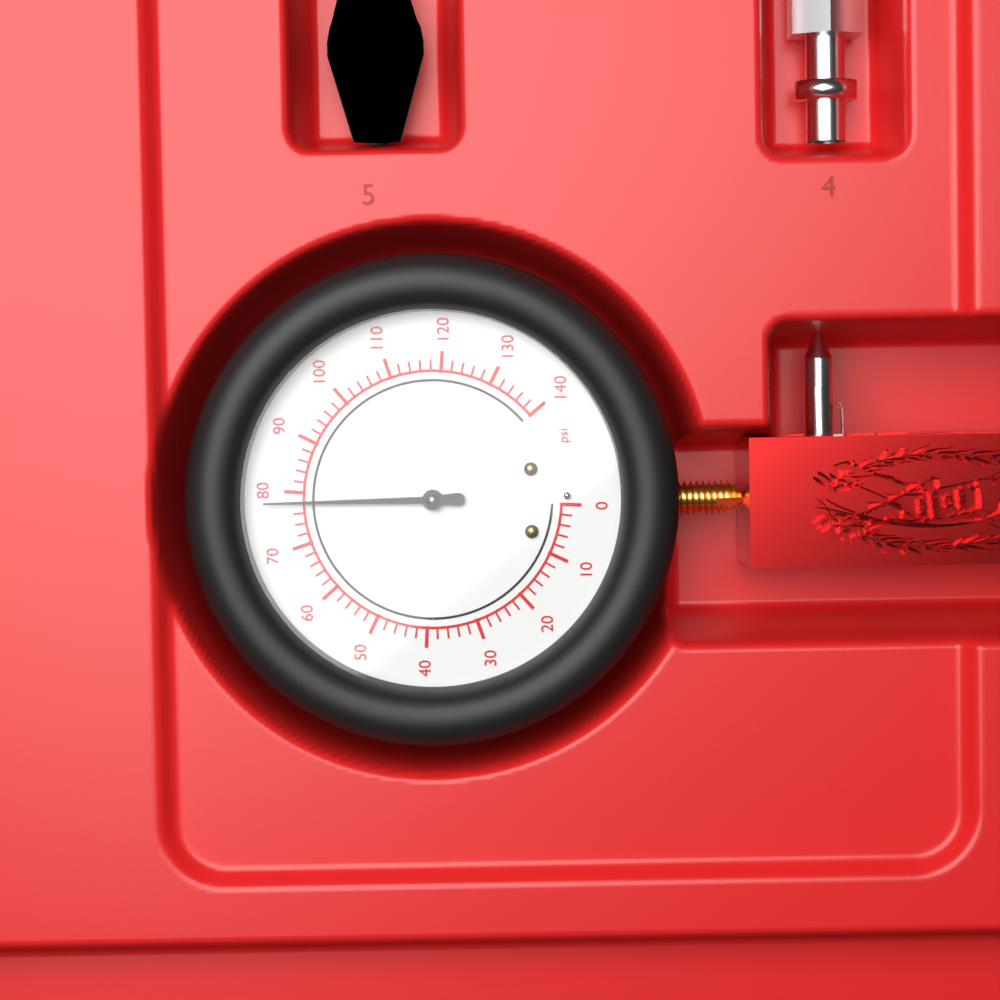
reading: 78 psi
